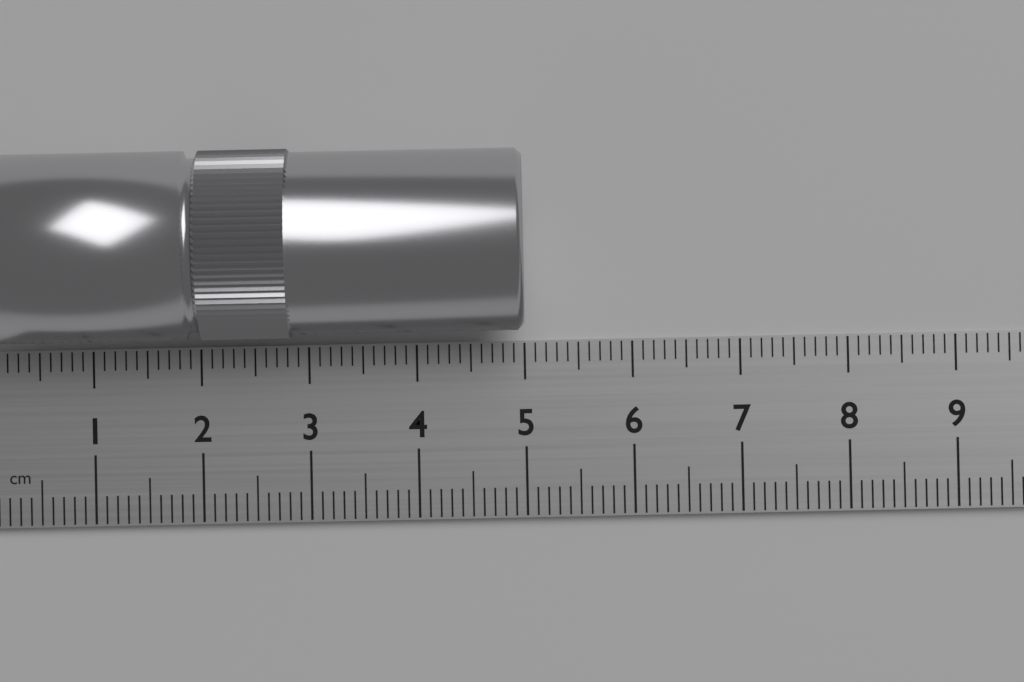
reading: 5.0 cm
